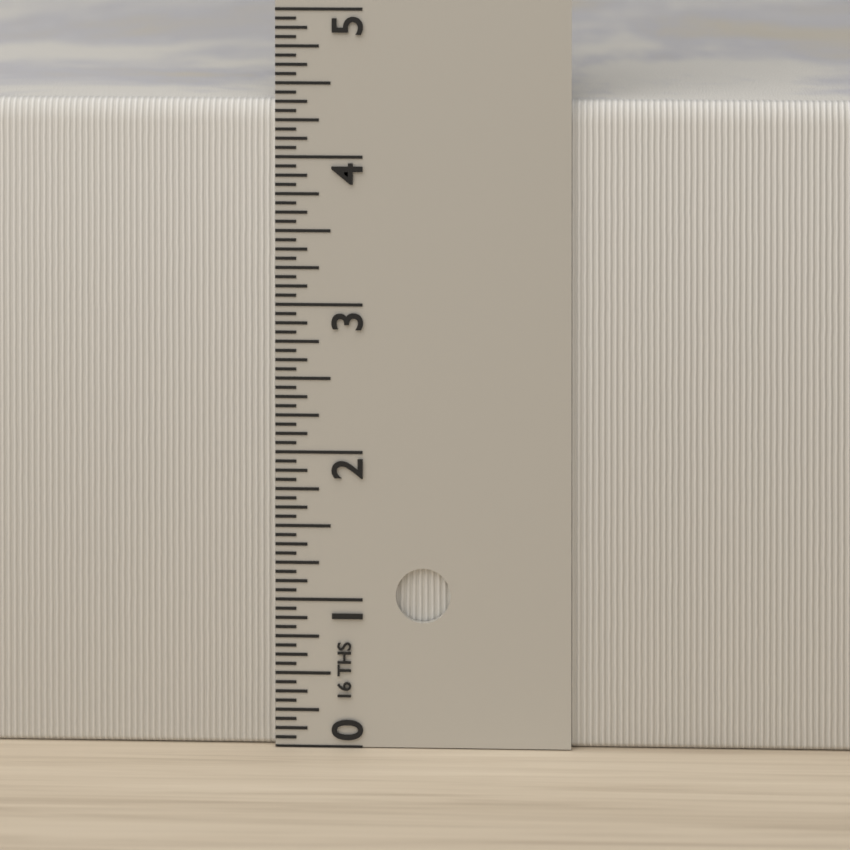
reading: 4.3750 in
